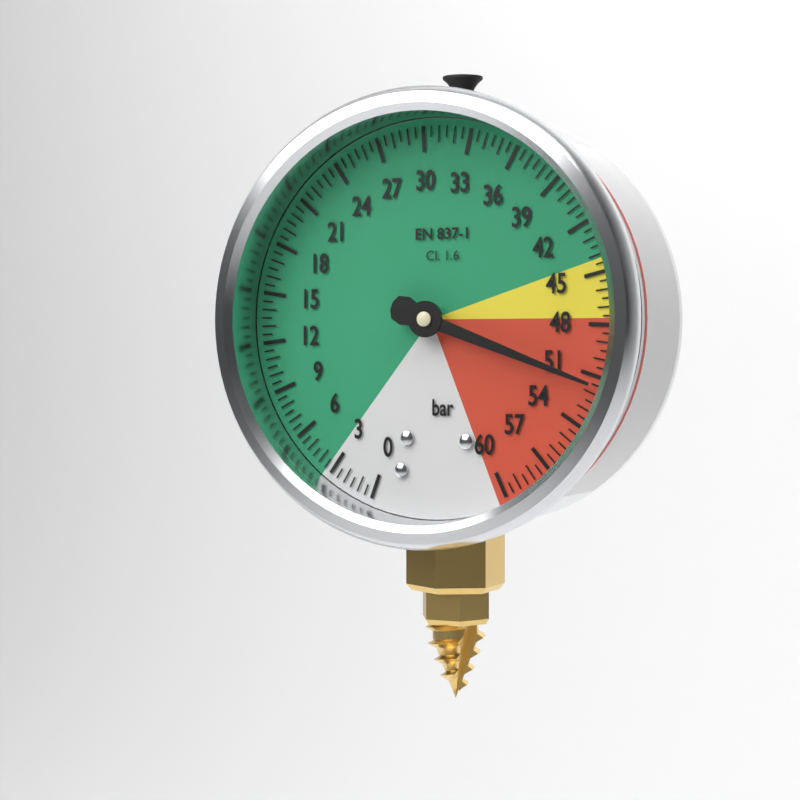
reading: 51.5 bar
